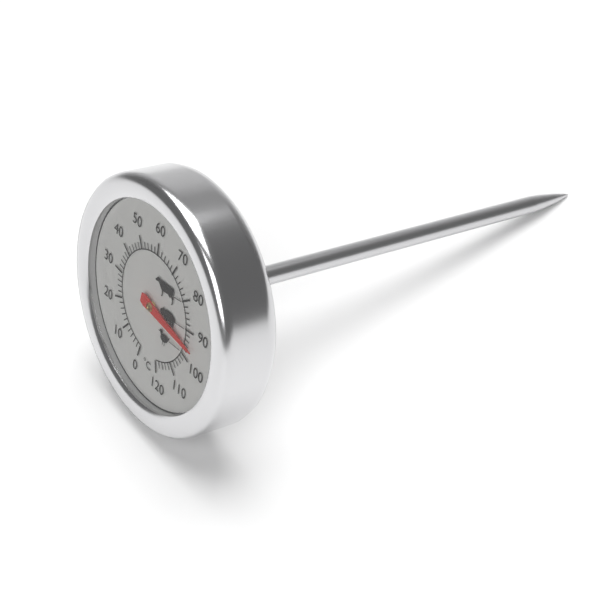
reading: 96 °C
